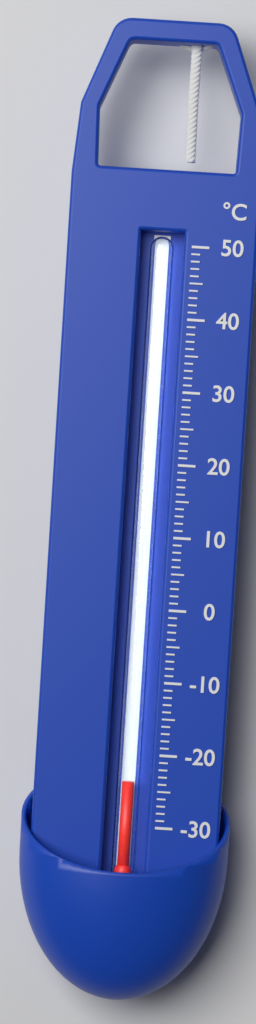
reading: -24 °C
